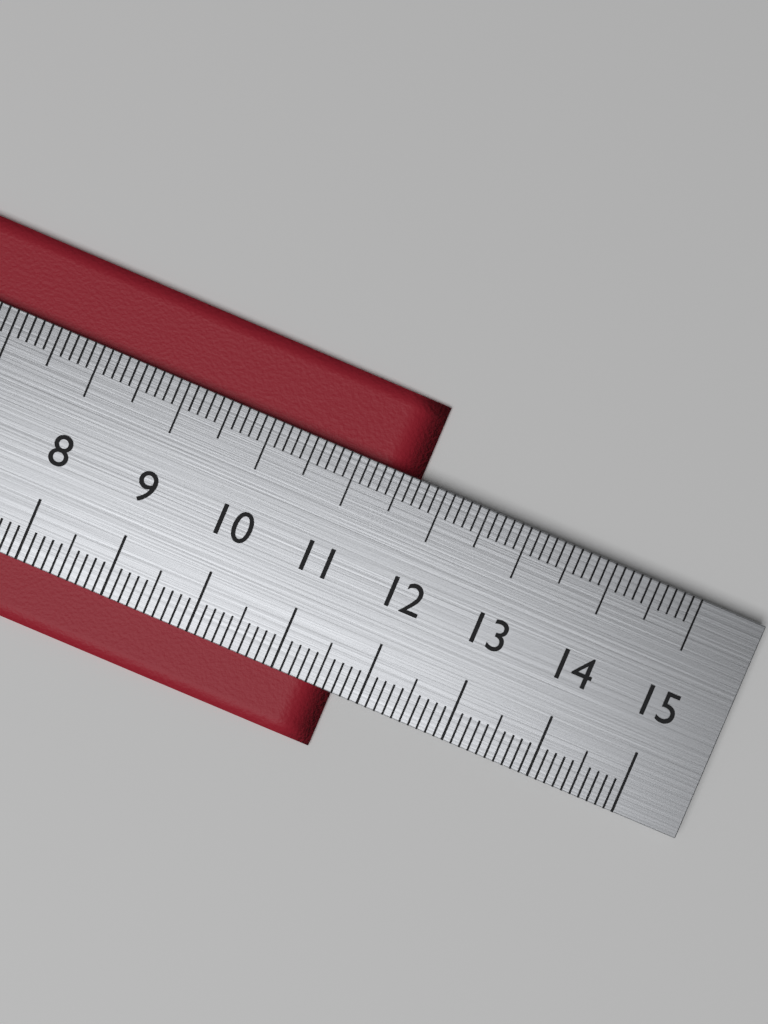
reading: 11.7 cm
